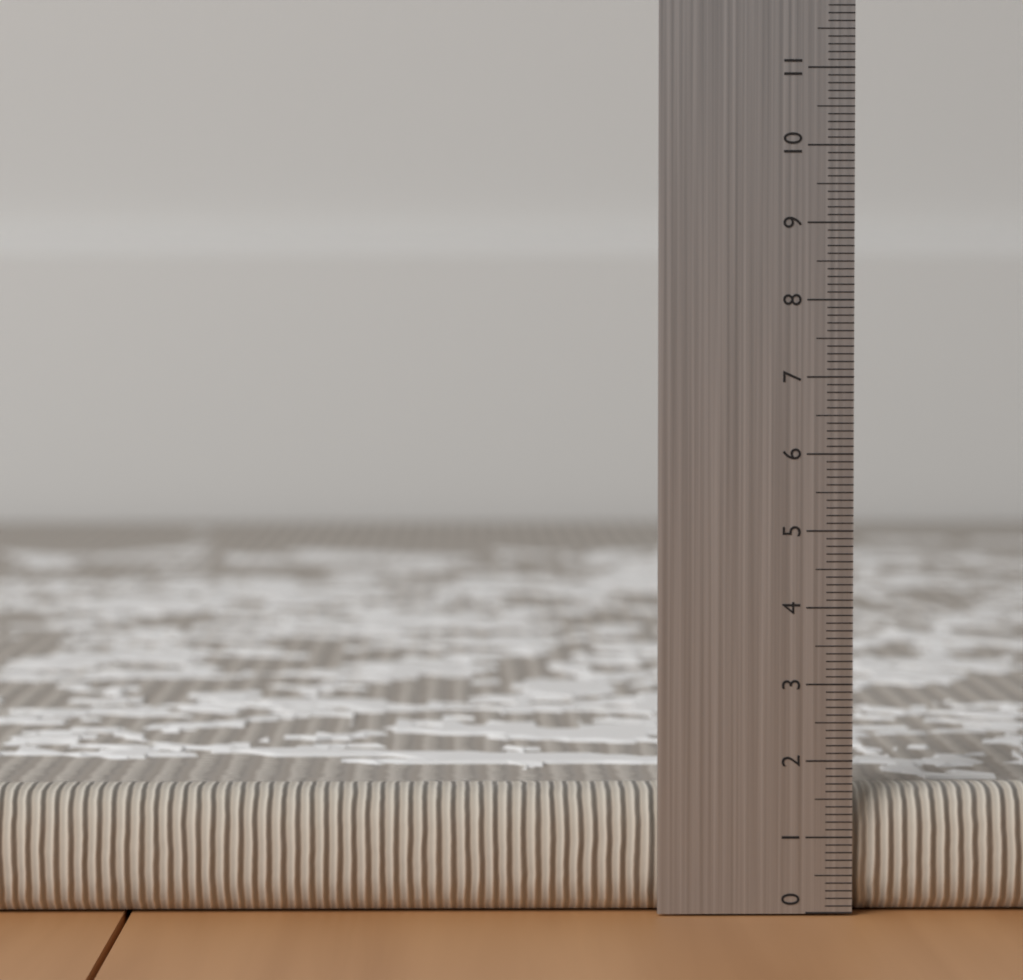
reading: 1.6 (no unit)
